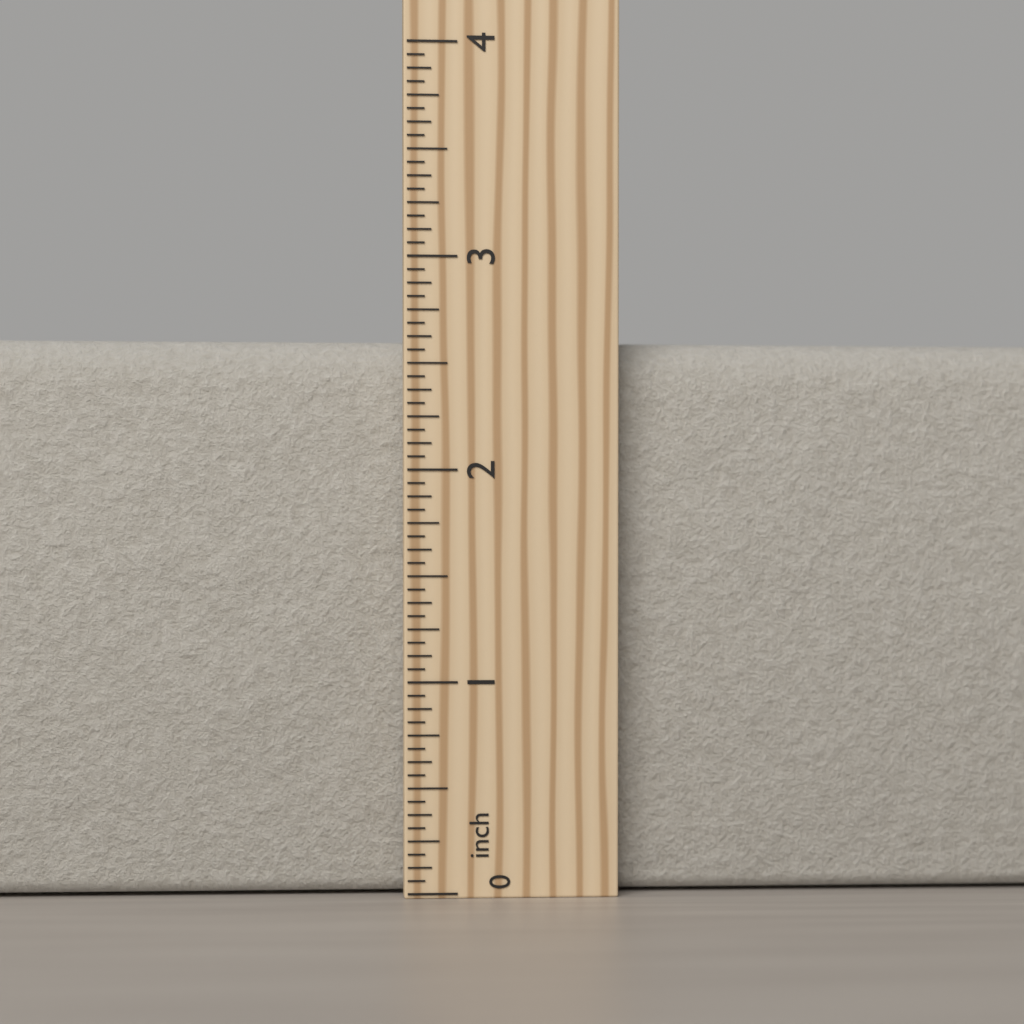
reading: 2.6250 inch
